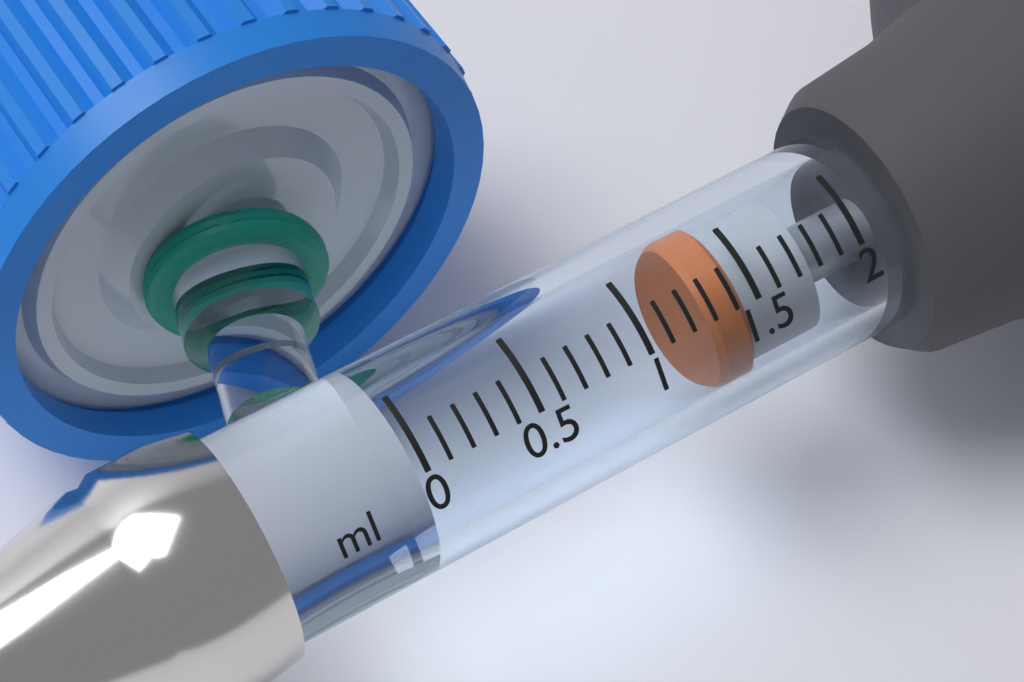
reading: 1.3 ml
